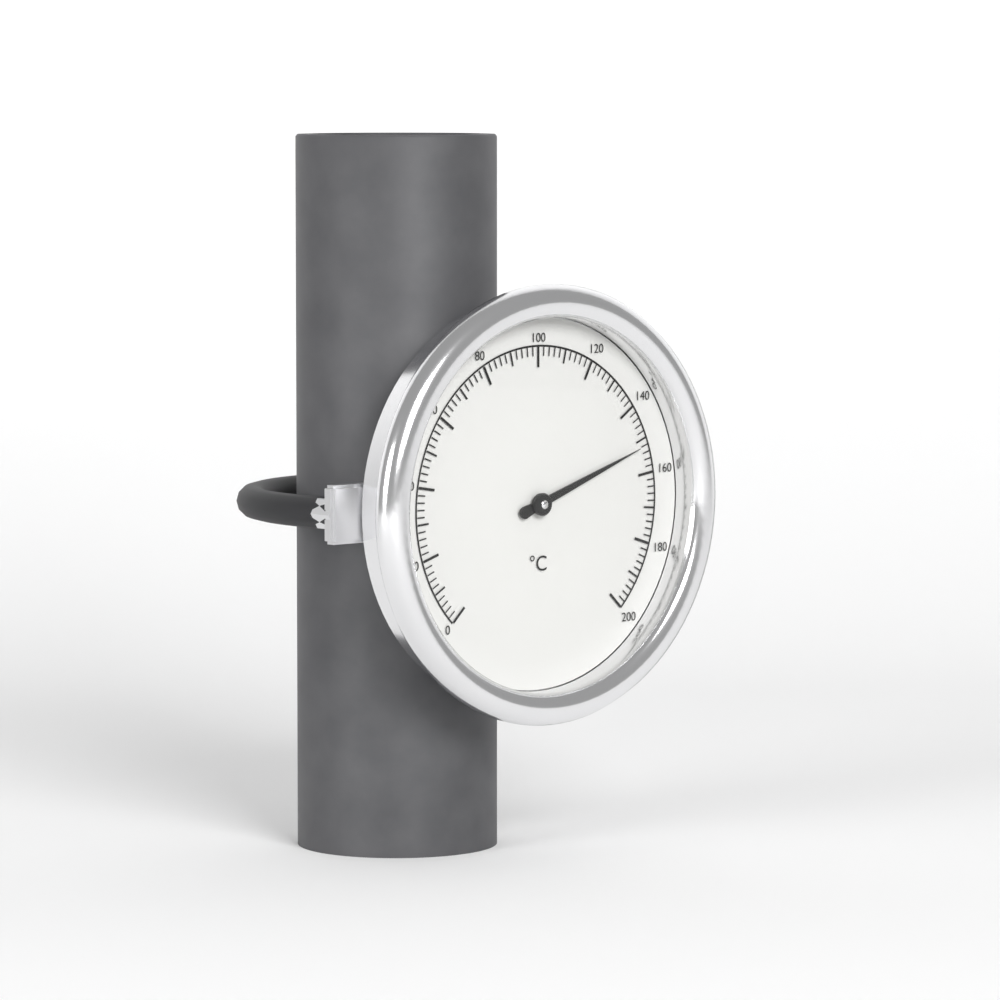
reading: 152 °C
